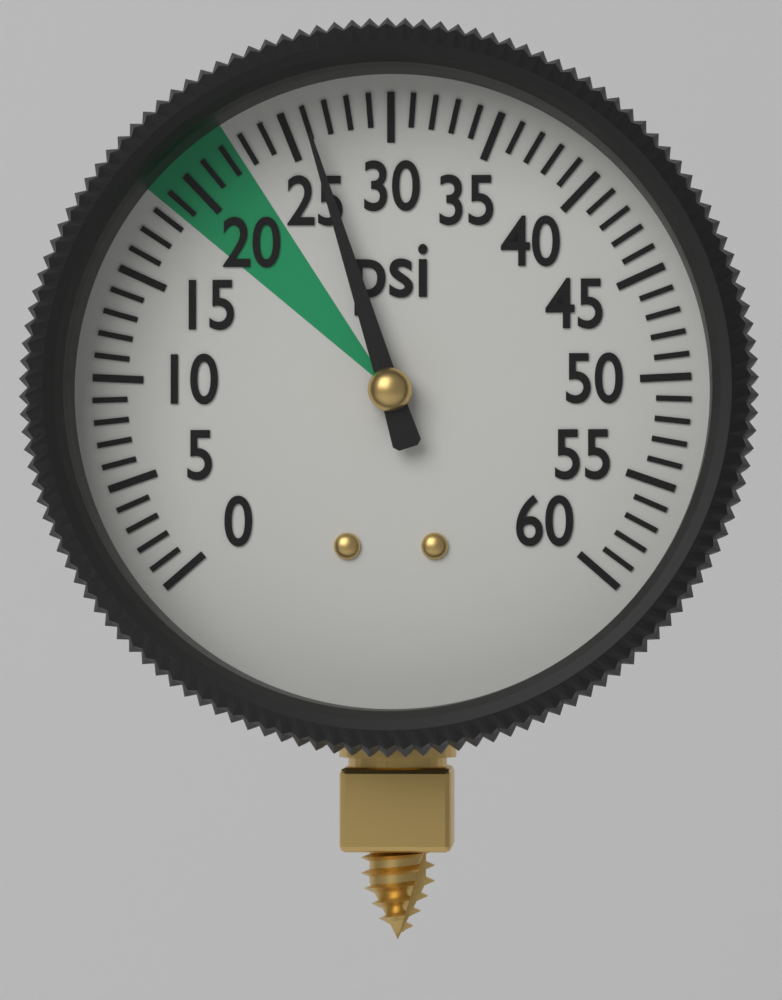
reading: 26 psi
